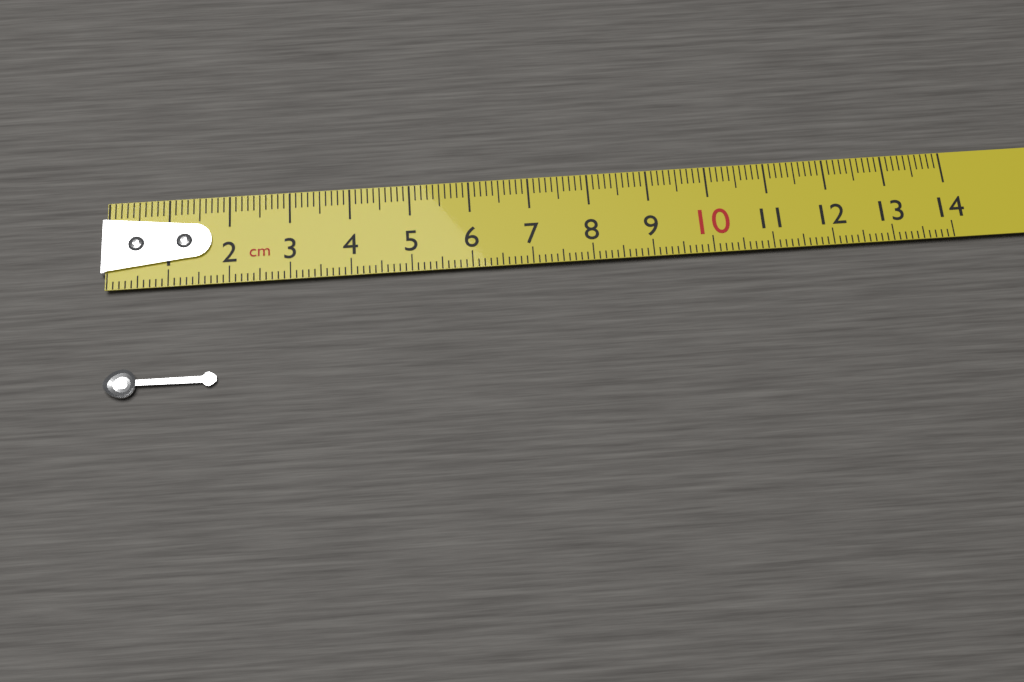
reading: 1.8 cm
